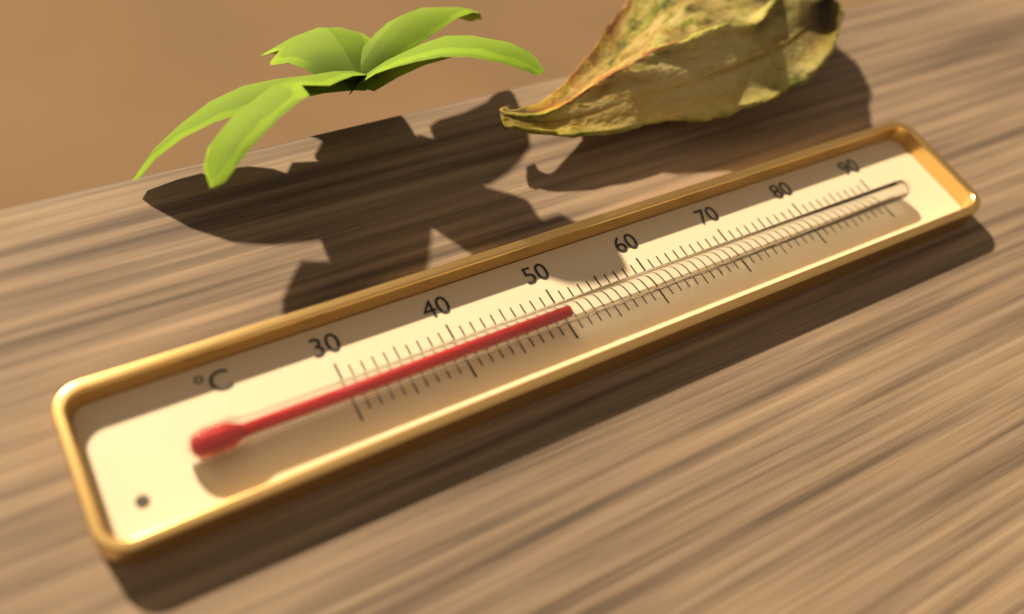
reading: 50 °C
